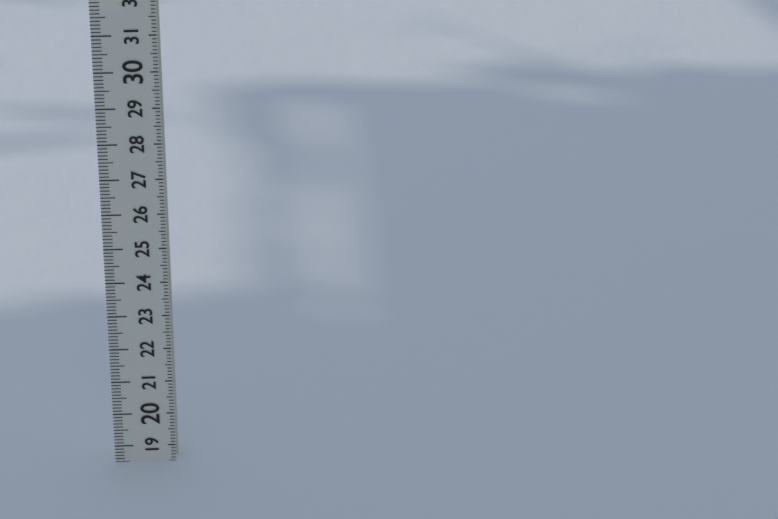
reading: 18.5 (no unit)
